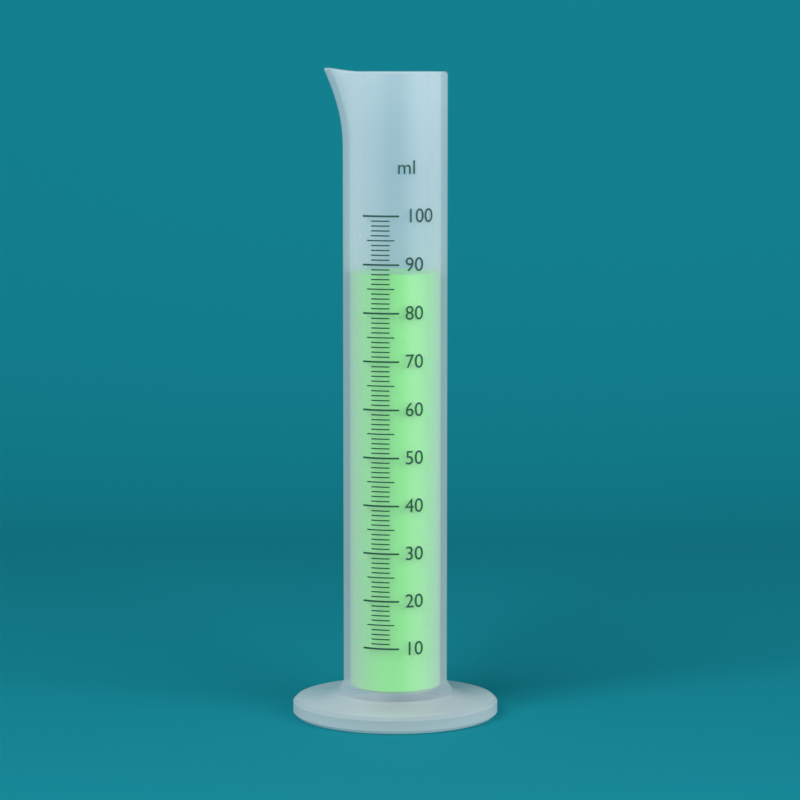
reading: 88 ml
